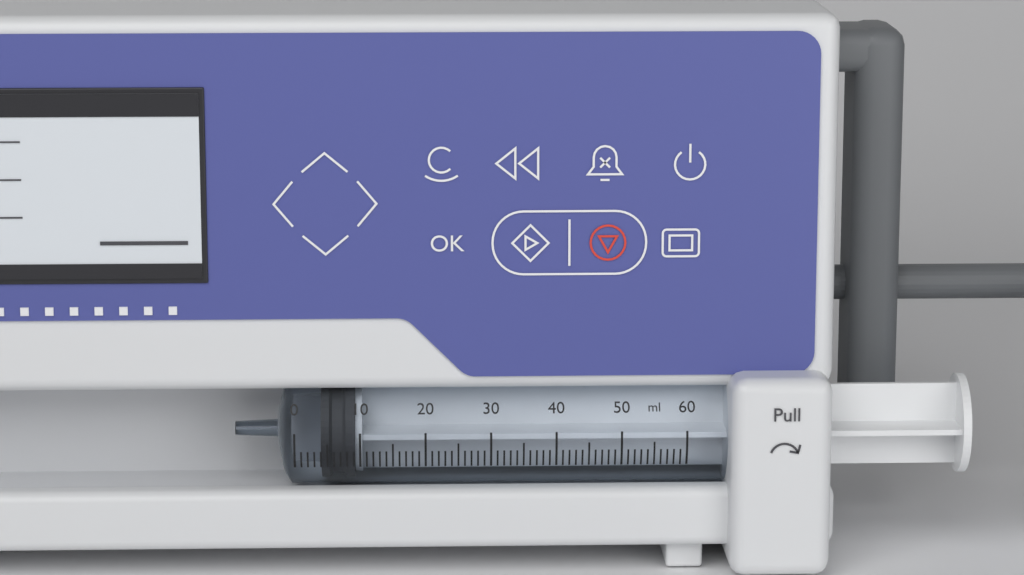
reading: 4 ml
